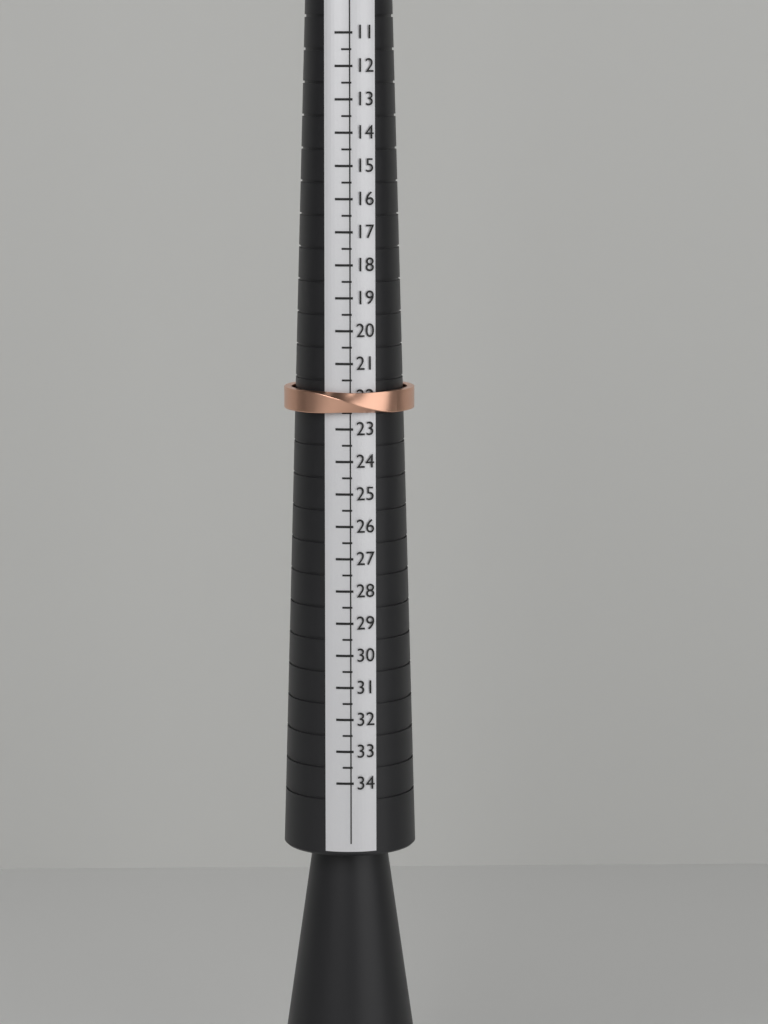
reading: 22.5 (no unit)
